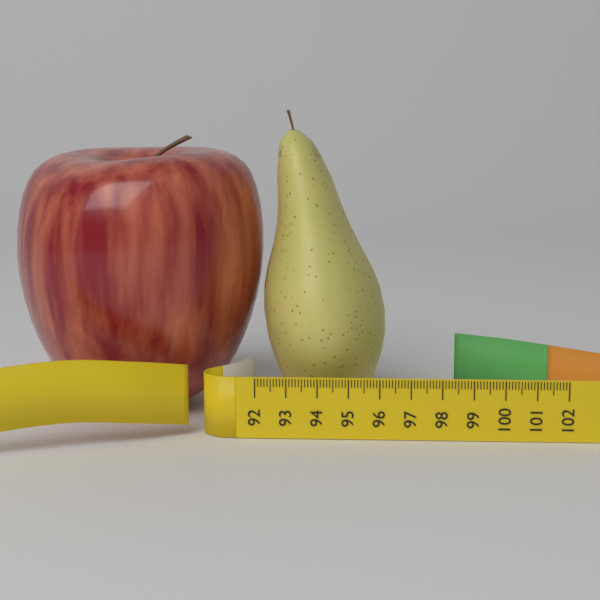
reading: 96.2 (no unit)
